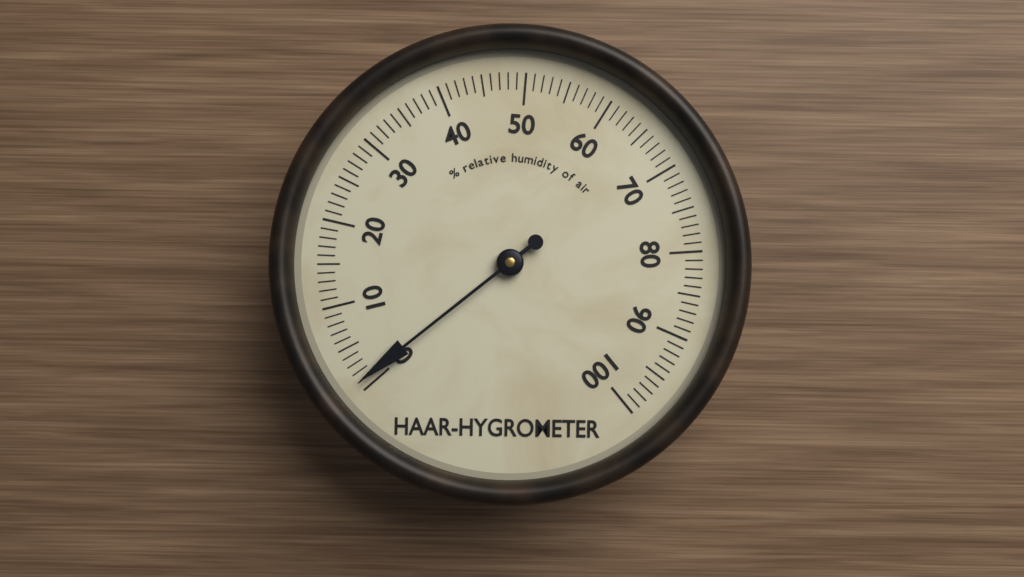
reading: 1 %
